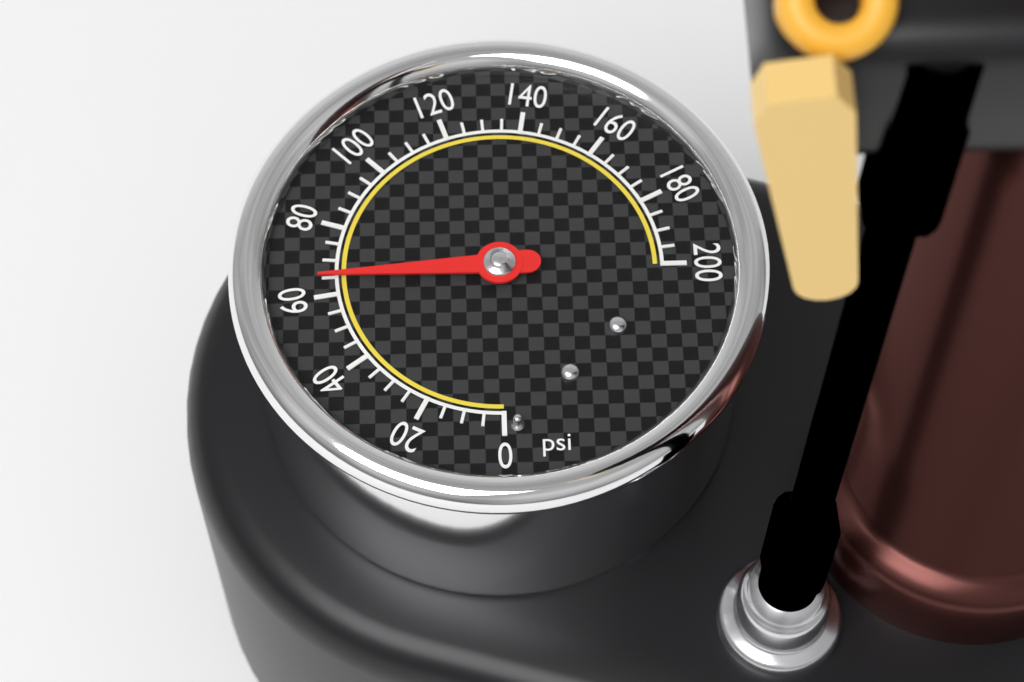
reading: 65 psi
